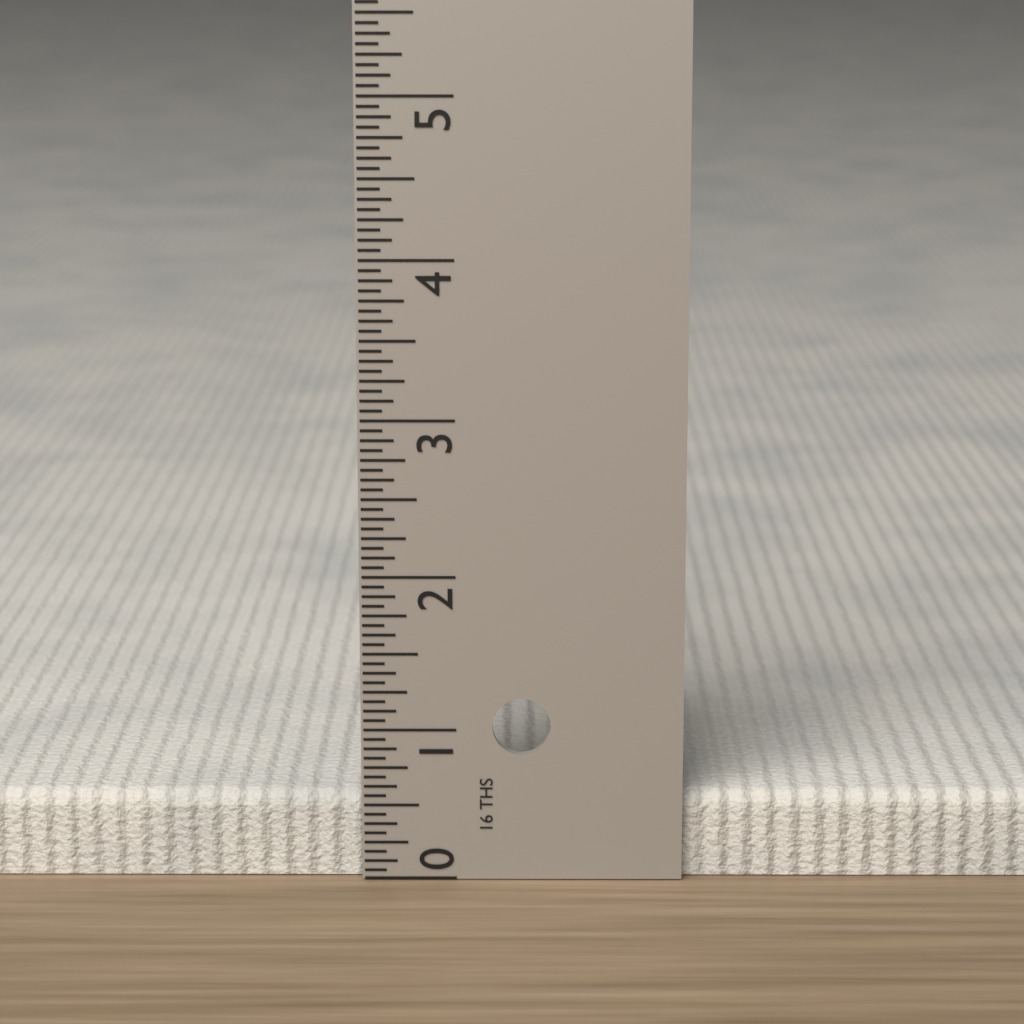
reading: 0.5625 in
